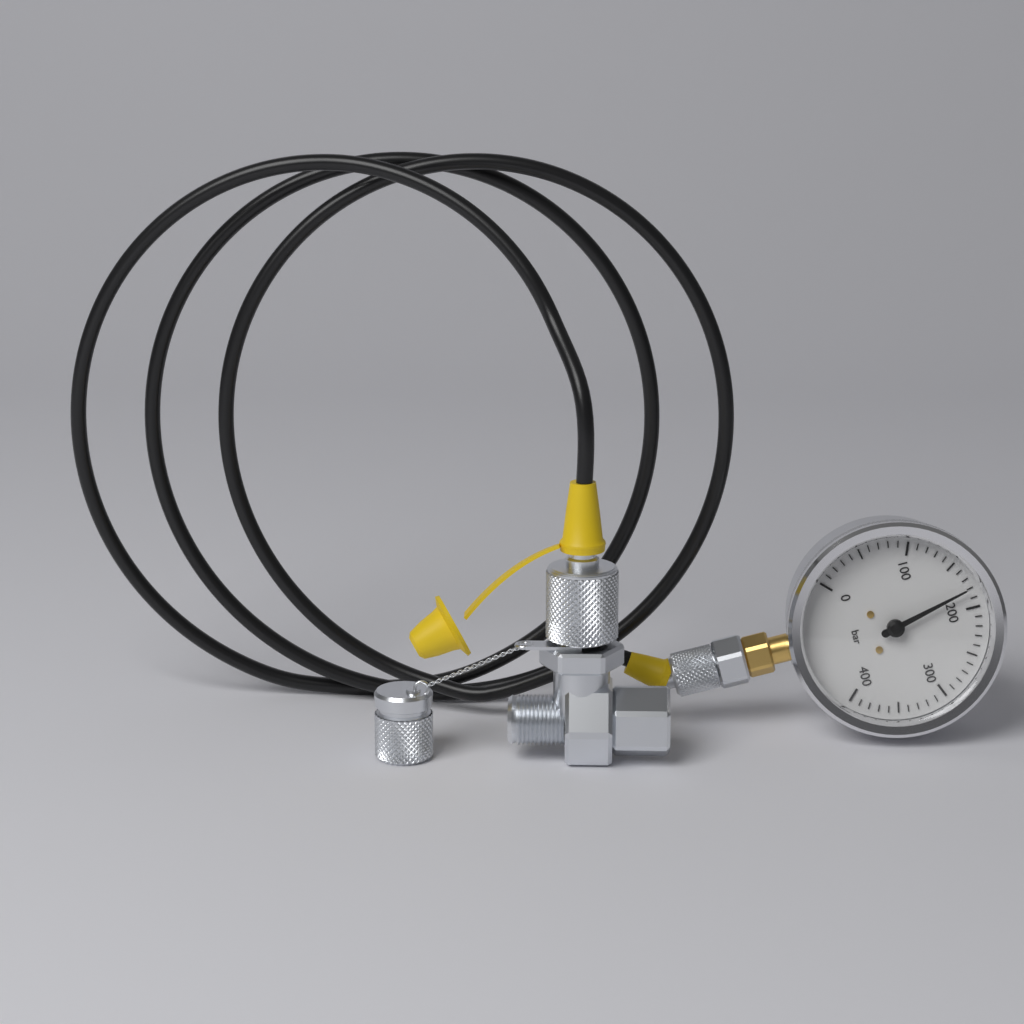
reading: 180 bar
